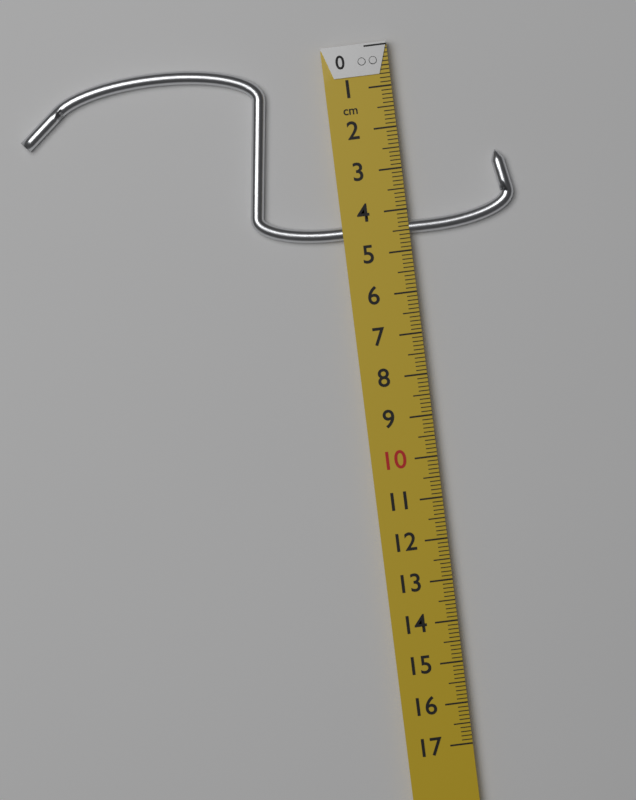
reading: 4.6 cm
